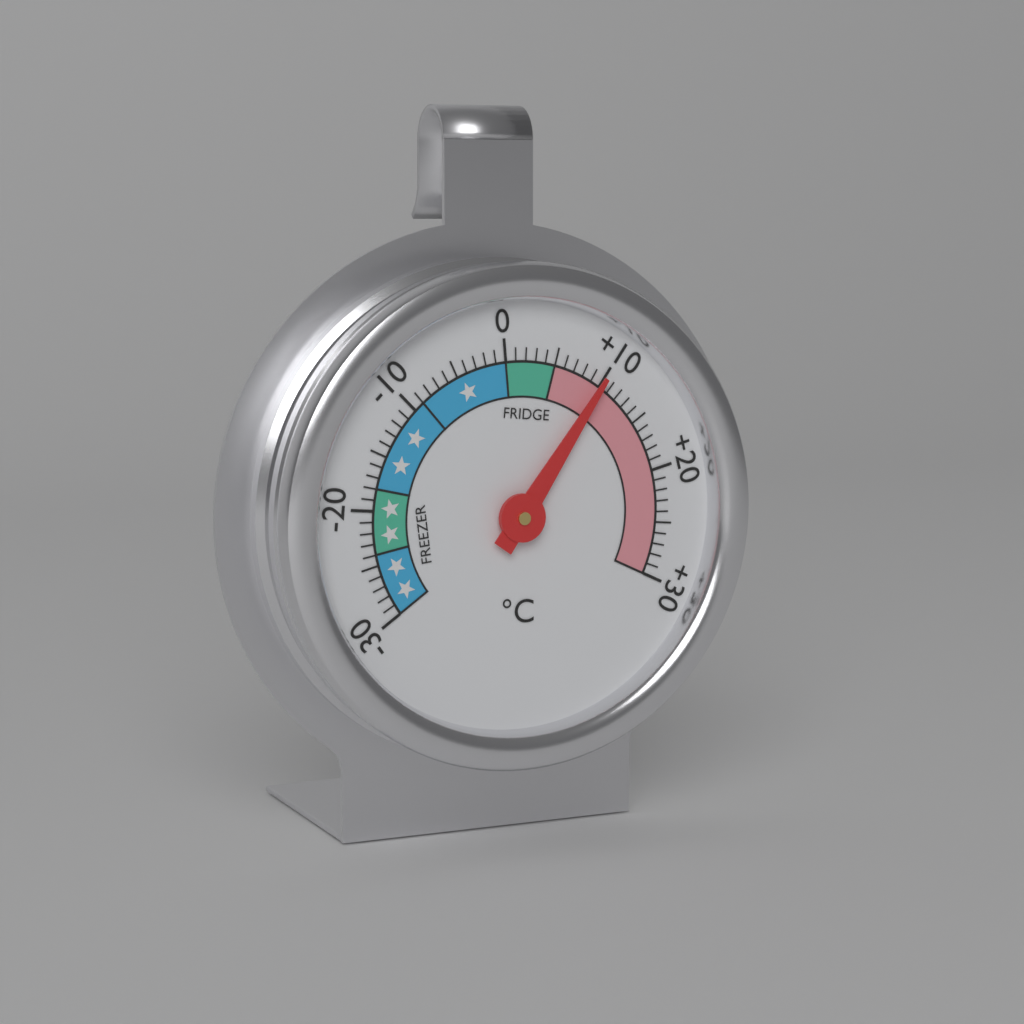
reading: 10 °C
